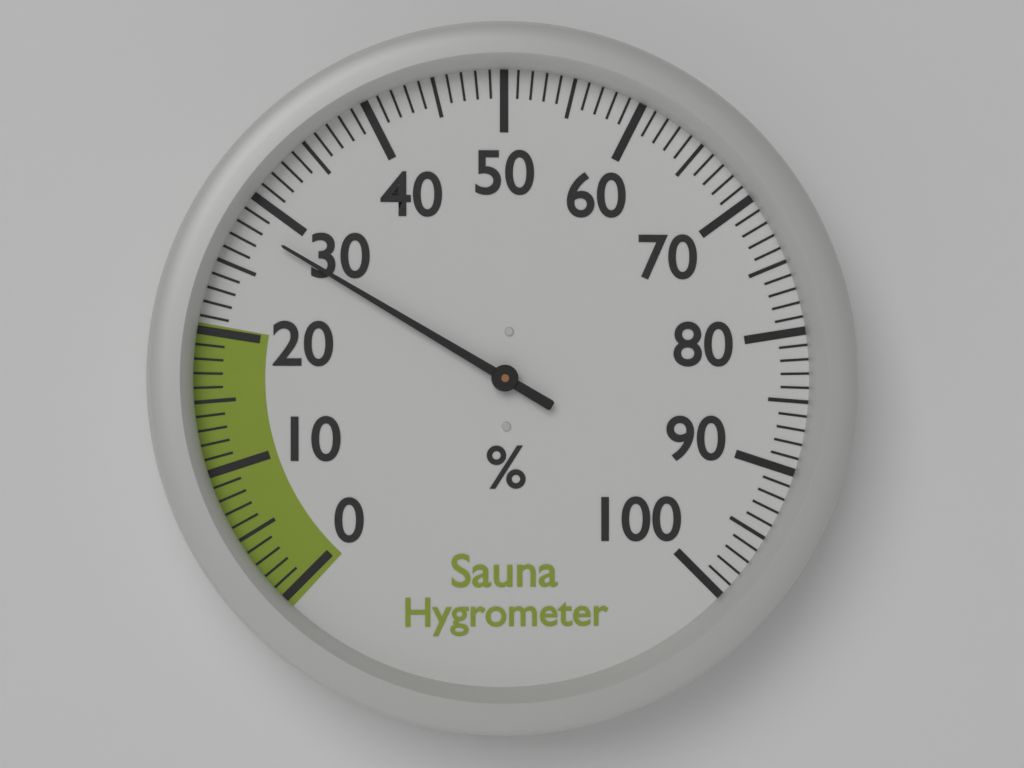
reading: 28 %
